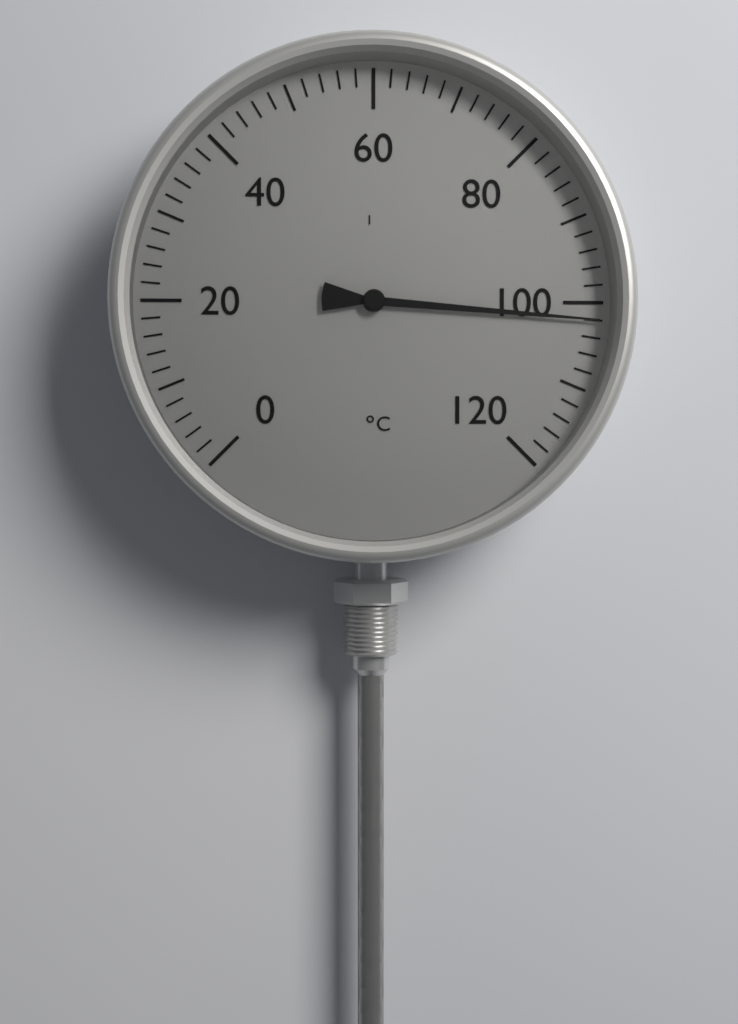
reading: 102 °C
